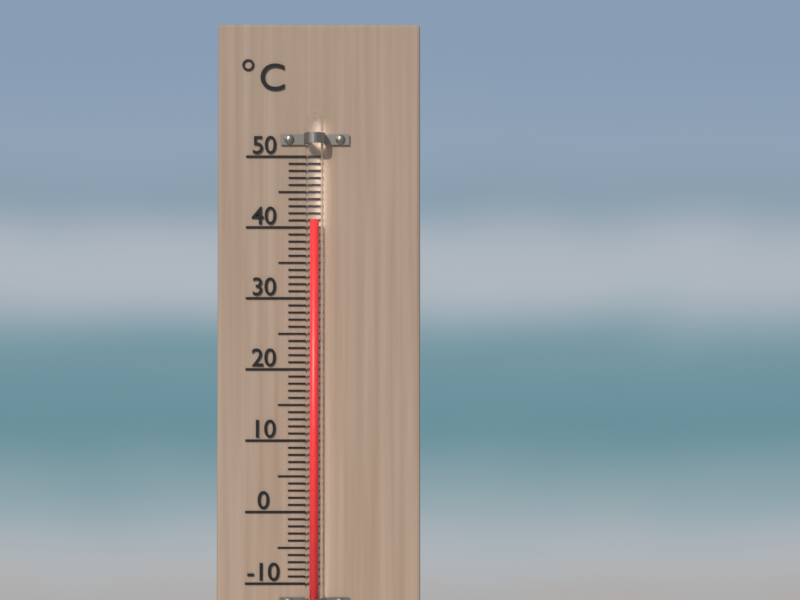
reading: 41 °C
